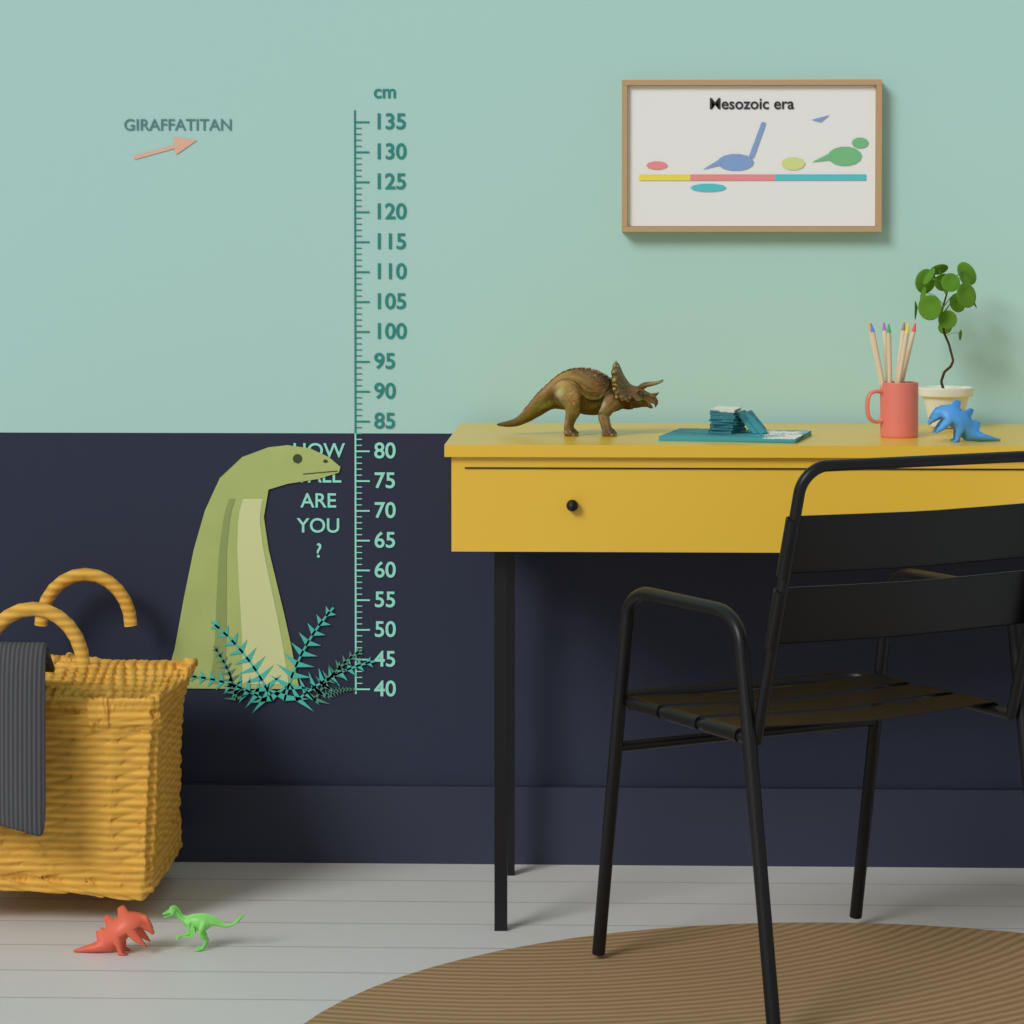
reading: 81 cm
